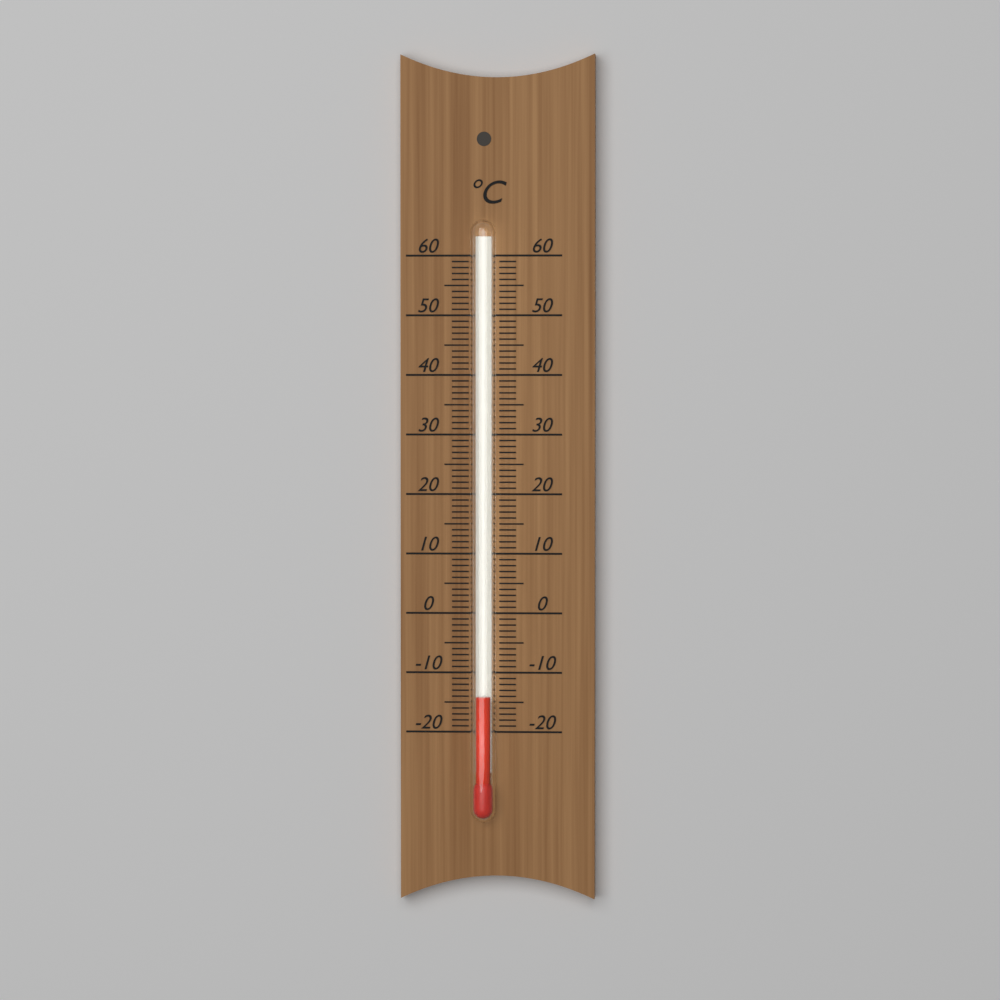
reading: -14 °C
